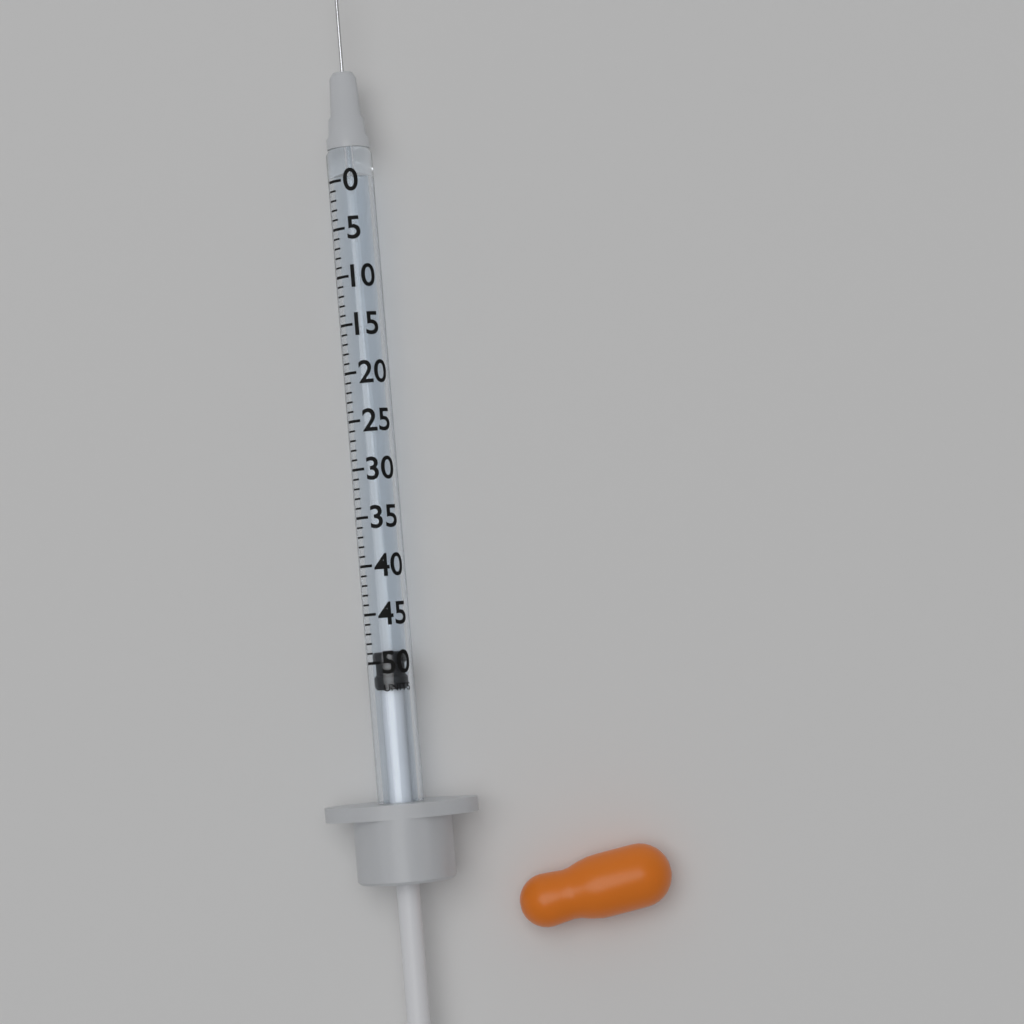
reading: 49 units
